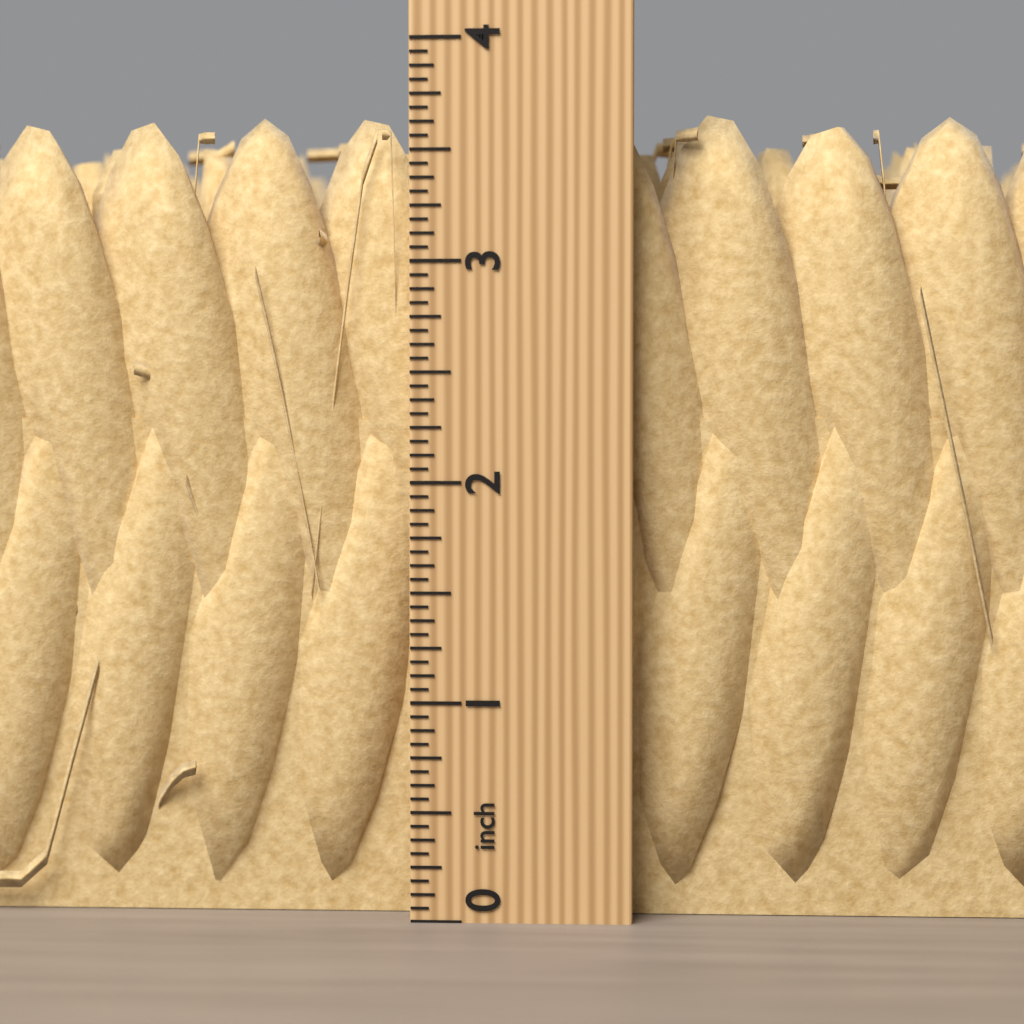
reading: 3.6875 inch
